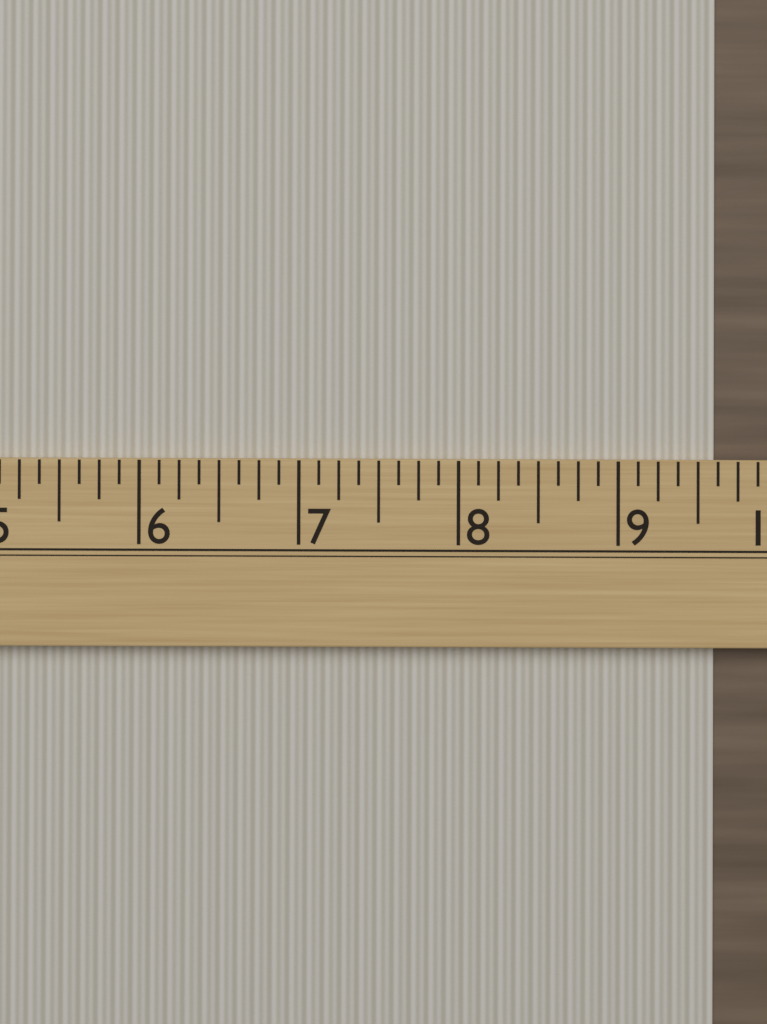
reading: 9.625 (no unit)
